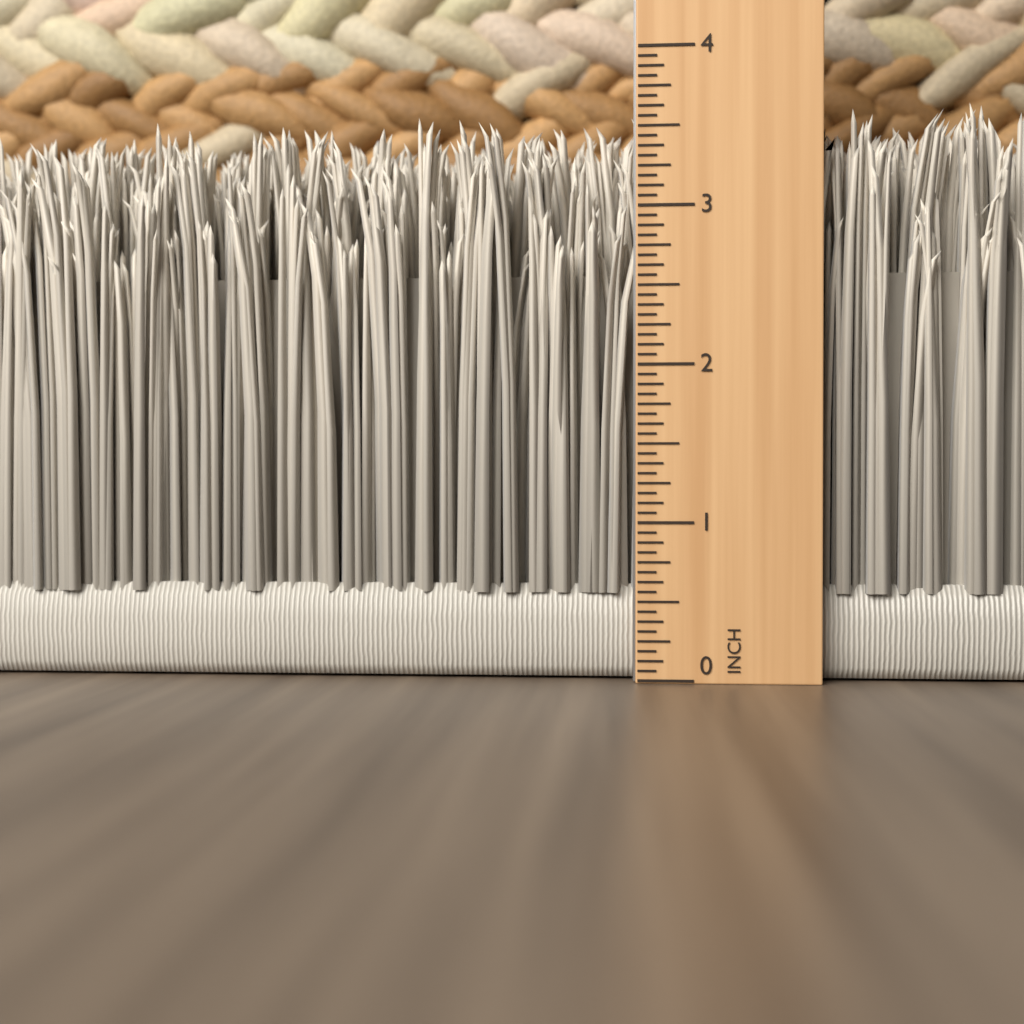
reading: 3.6250 in
